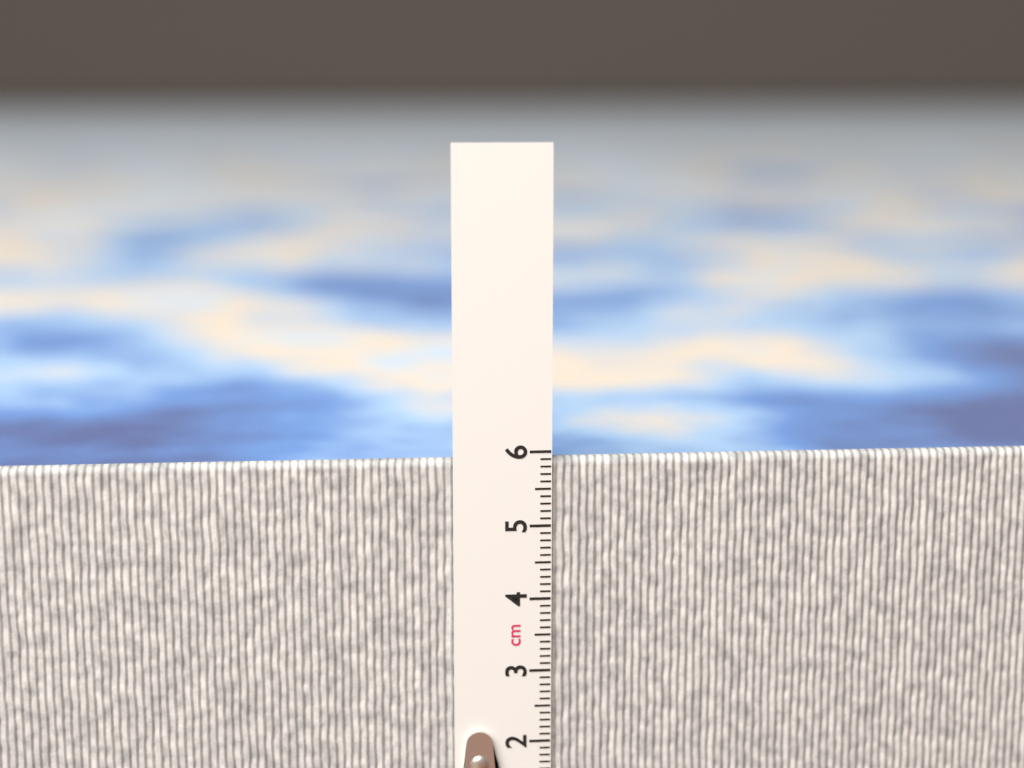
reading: 5.9 cm
